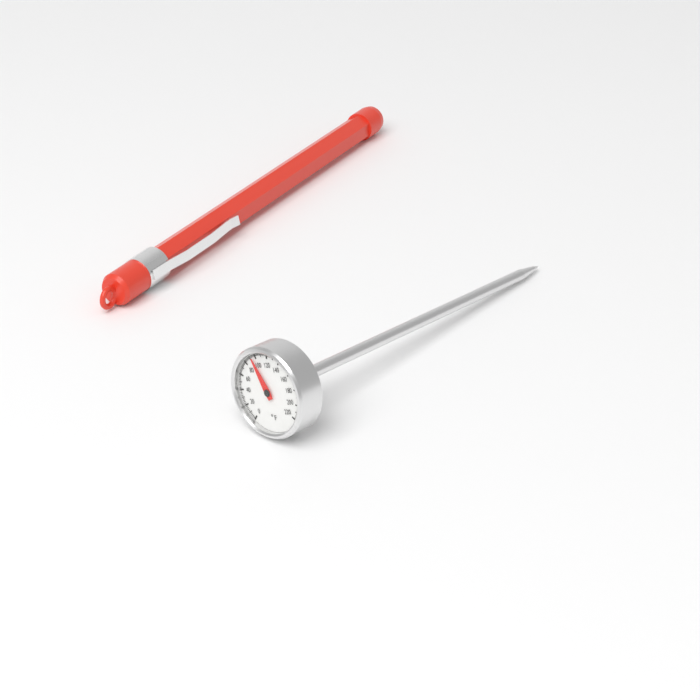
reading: 94 °F
